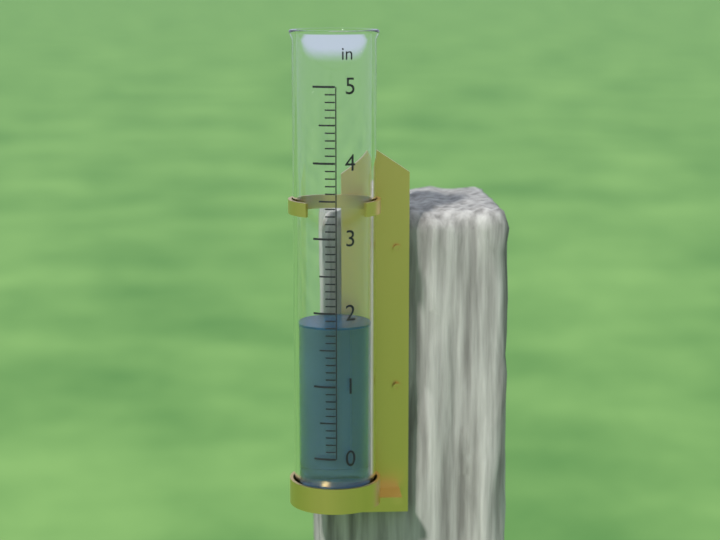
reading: 1.8 in
